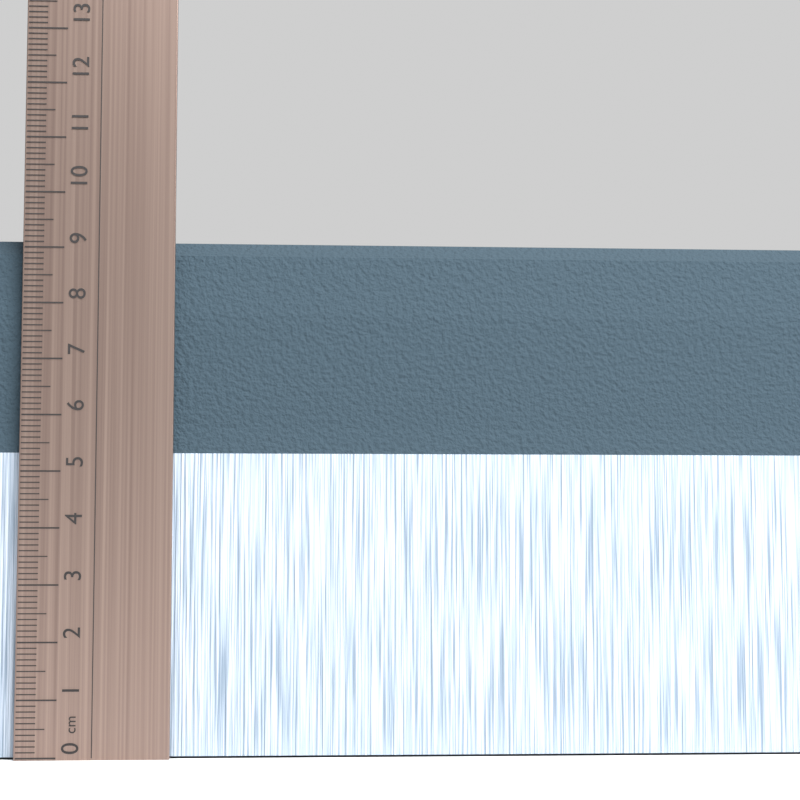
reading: 9.2 cm
